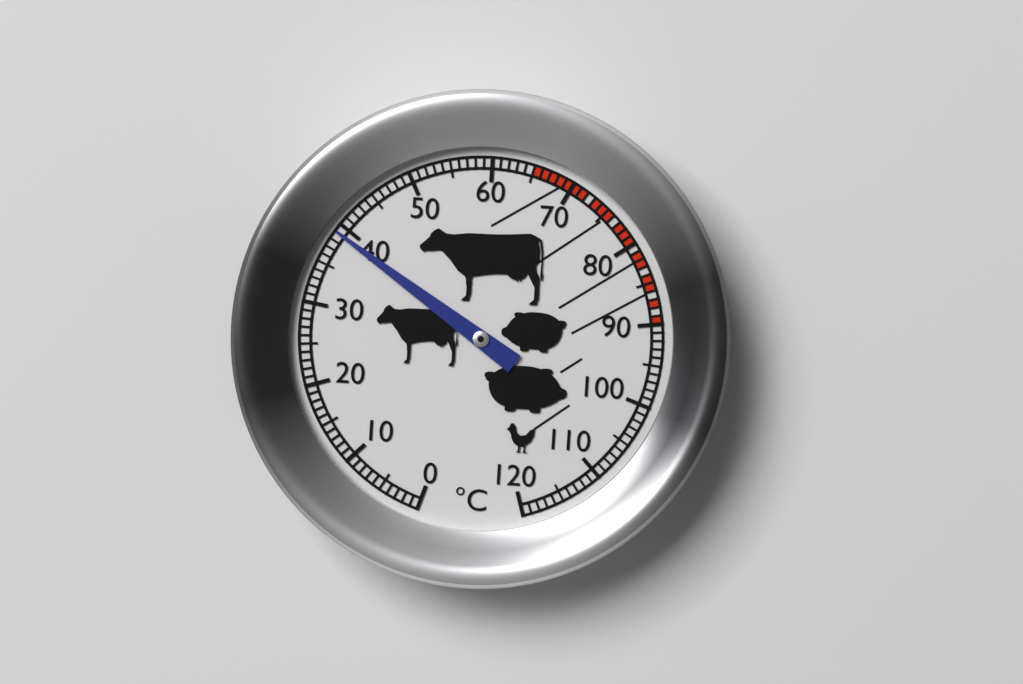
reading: 39 °C
